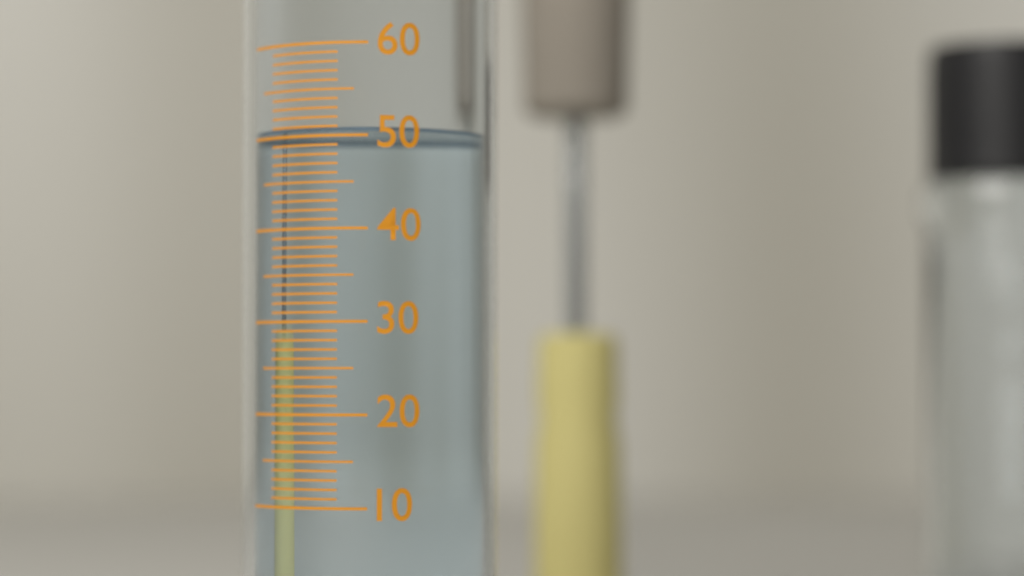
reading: 51 (no unit)
